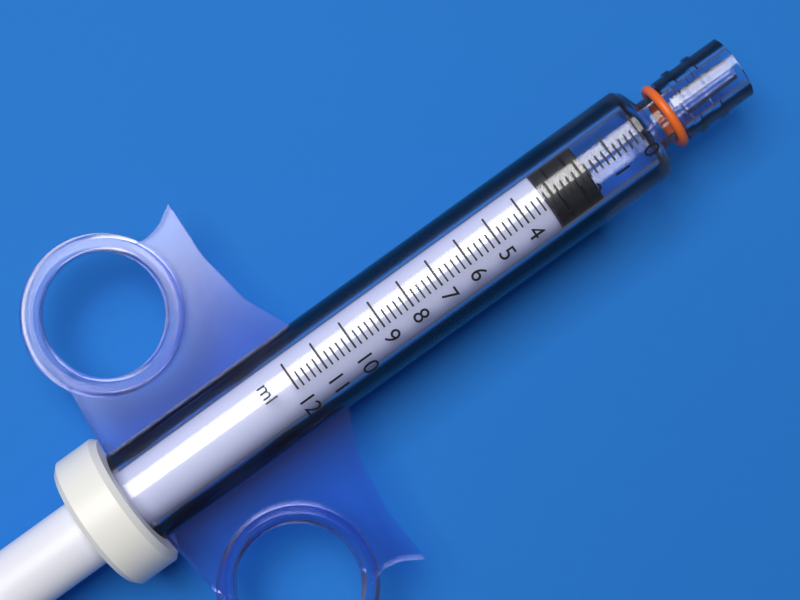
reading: 1.8 ml
